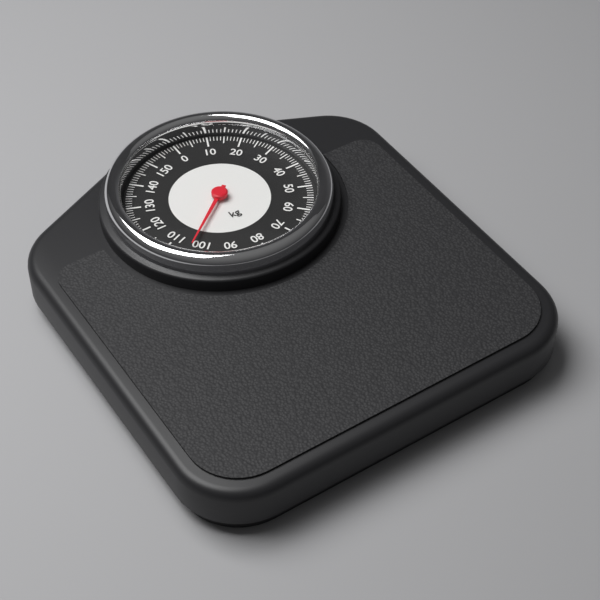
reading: 103 kg
